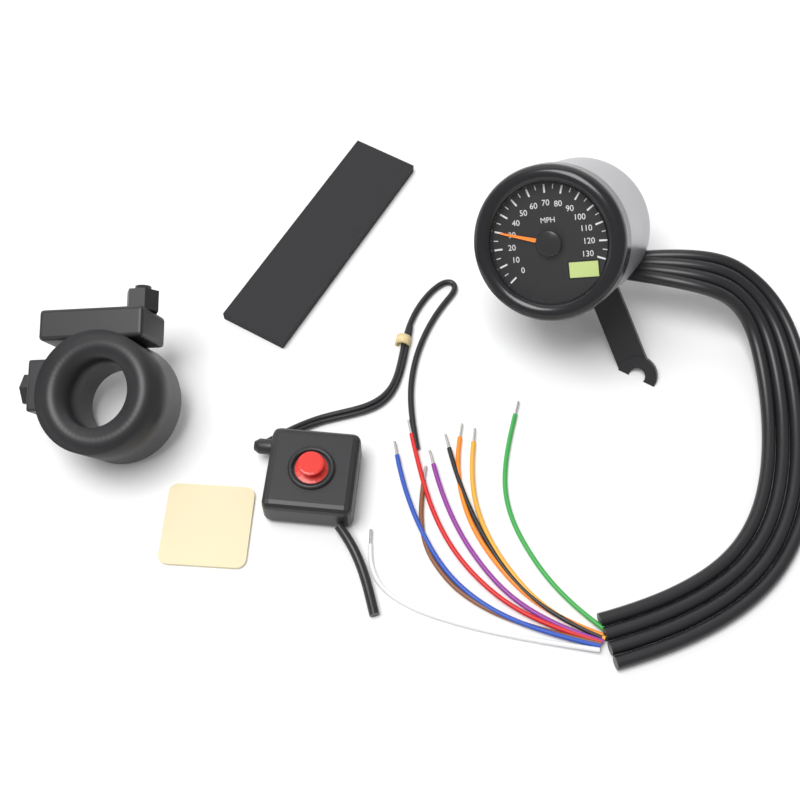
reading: 30 MPH
